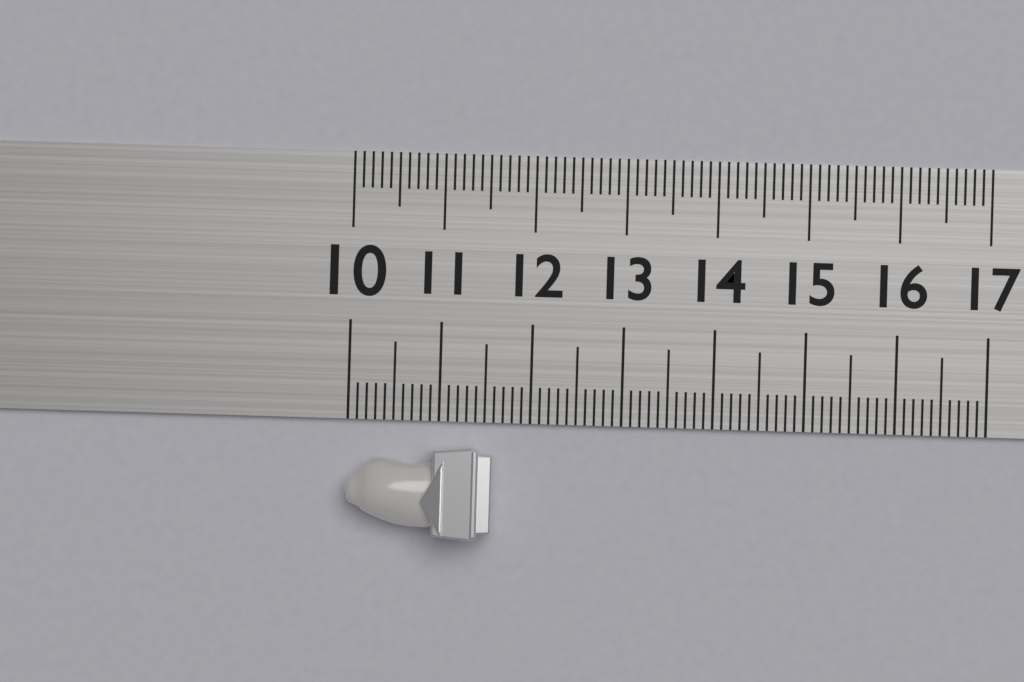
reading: 11.6 (no unit)
